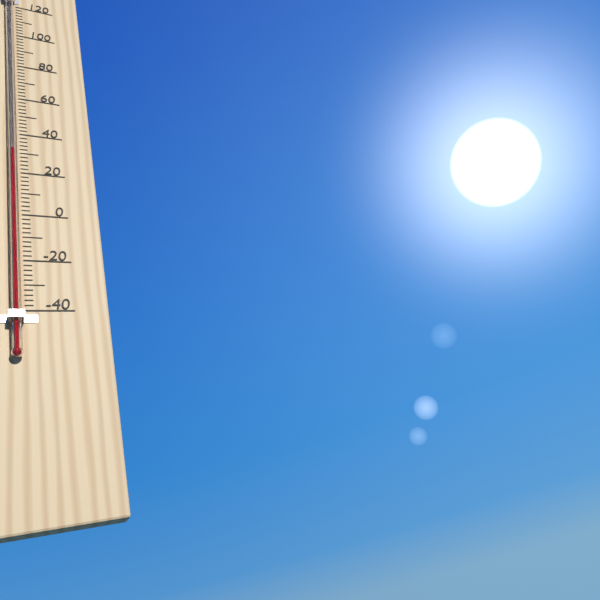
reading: 30 °F
